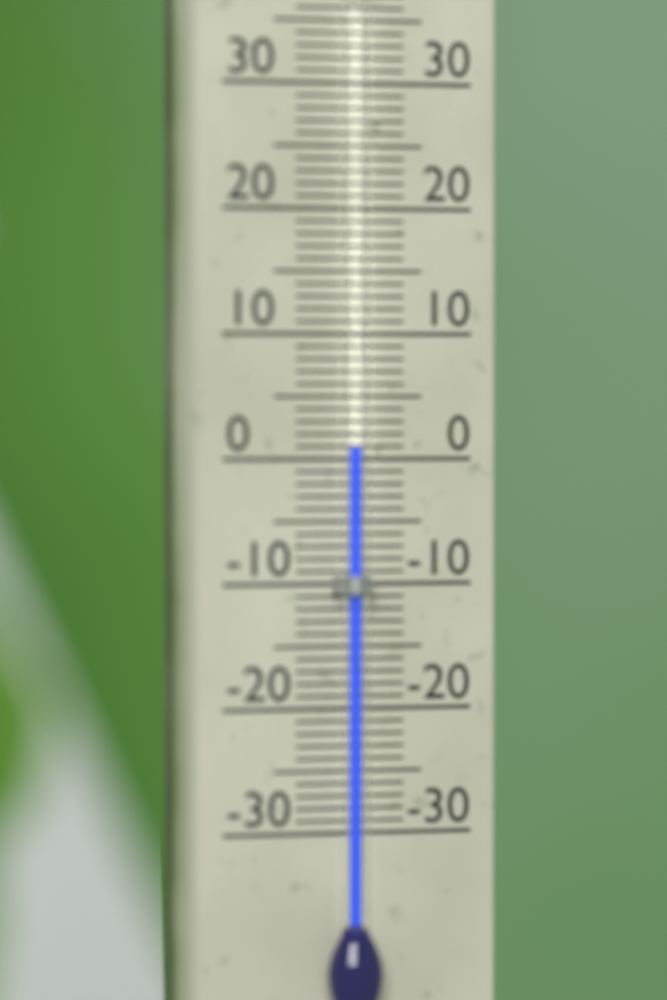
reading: 1 °C
